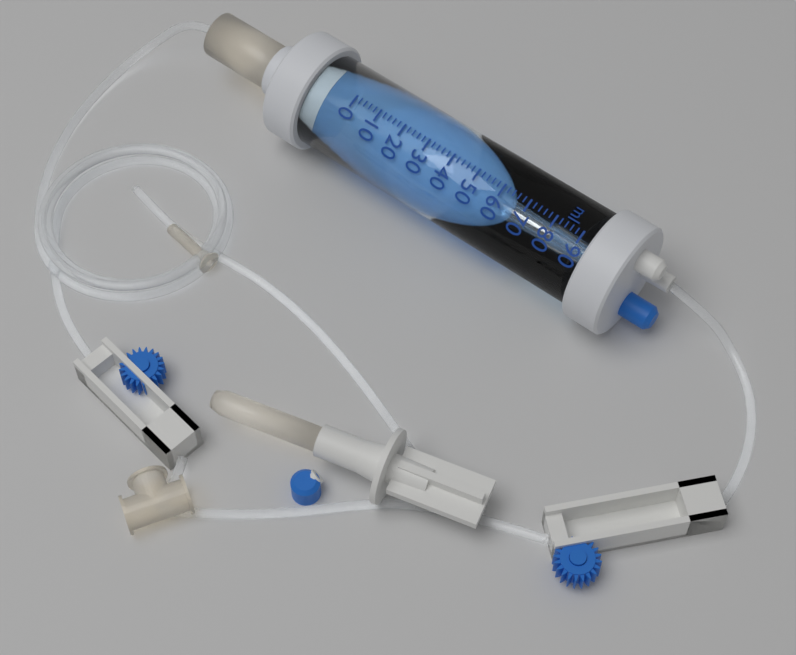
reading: 66 ml
